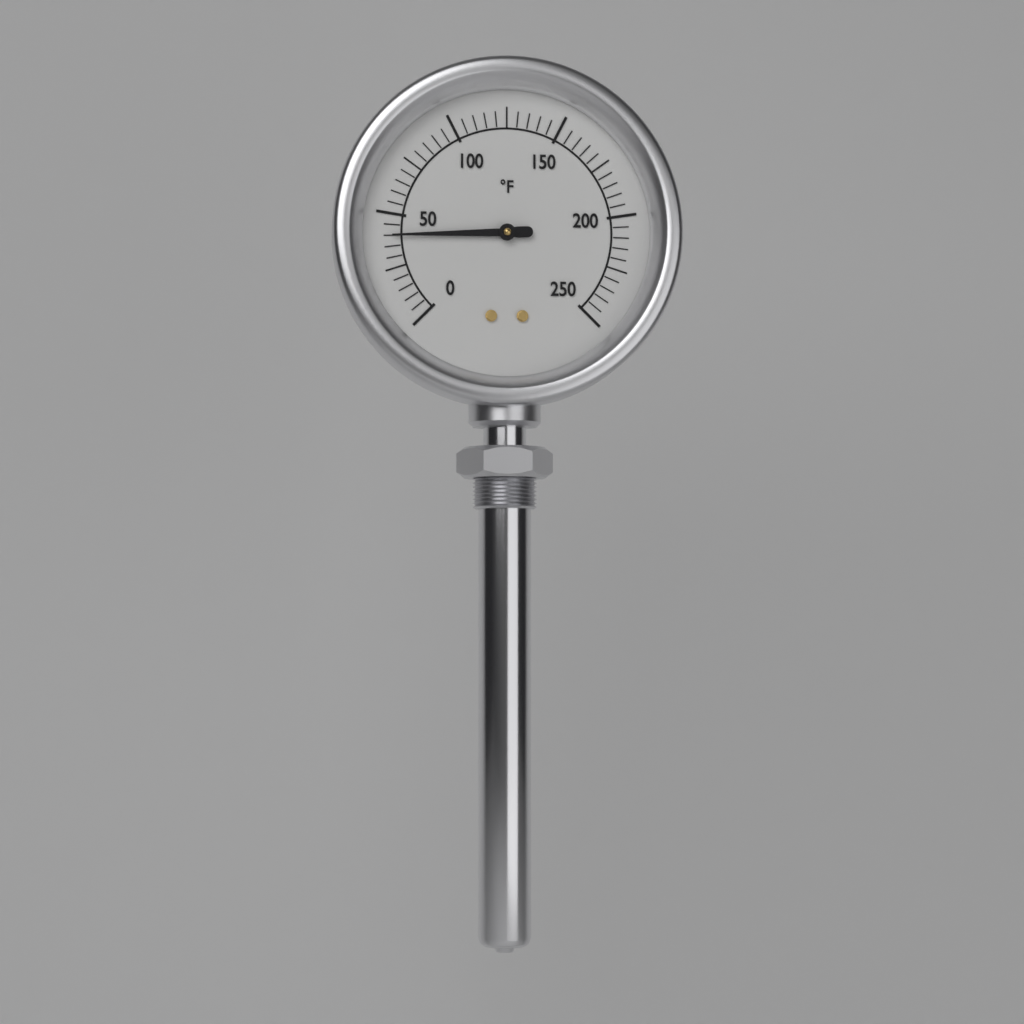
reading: 40 °F
